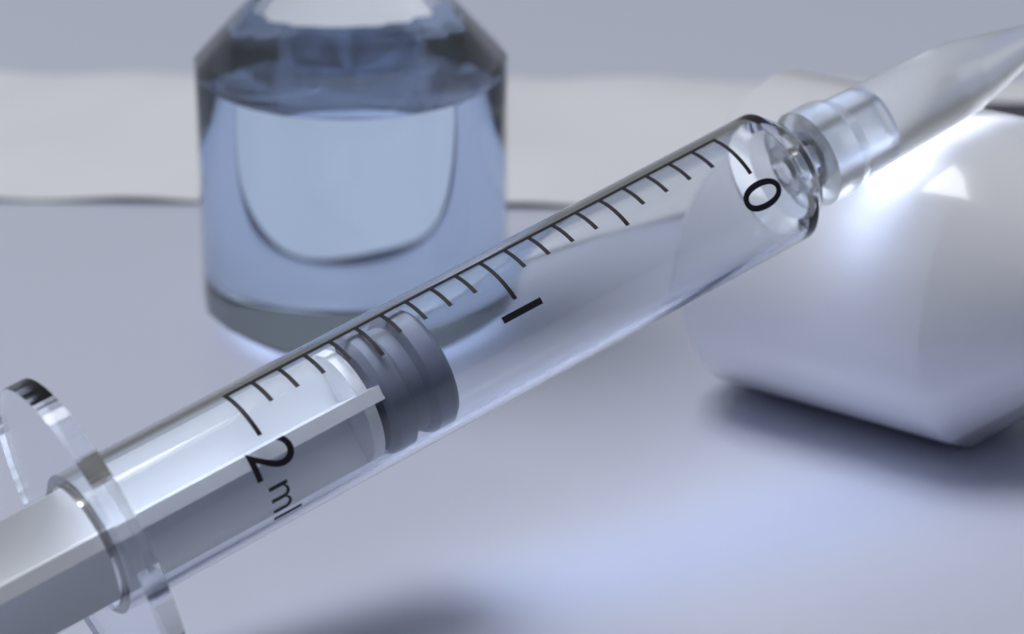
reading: 1.3 ml
